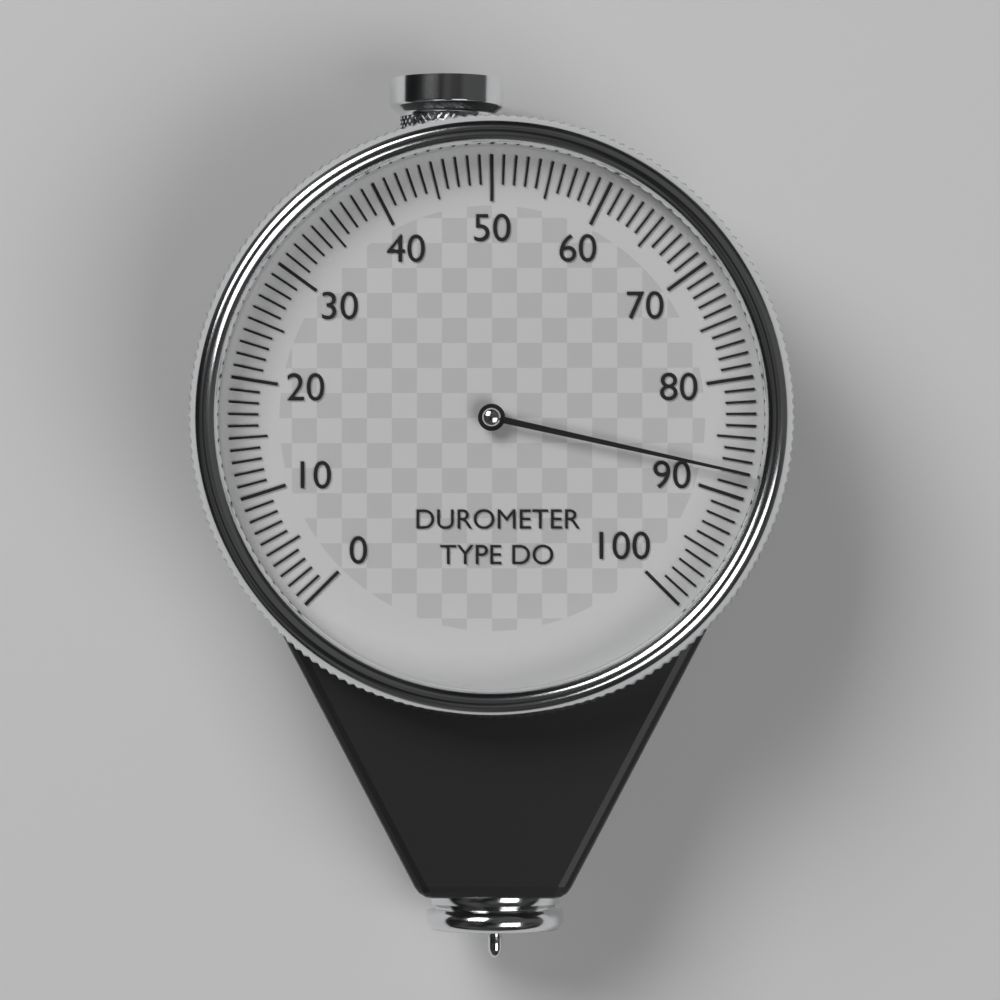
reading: 88 (no unit)
